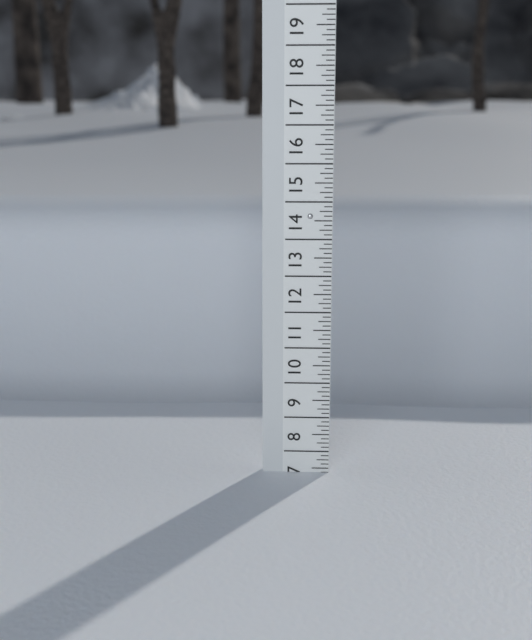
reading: 7.375 (no unit)
